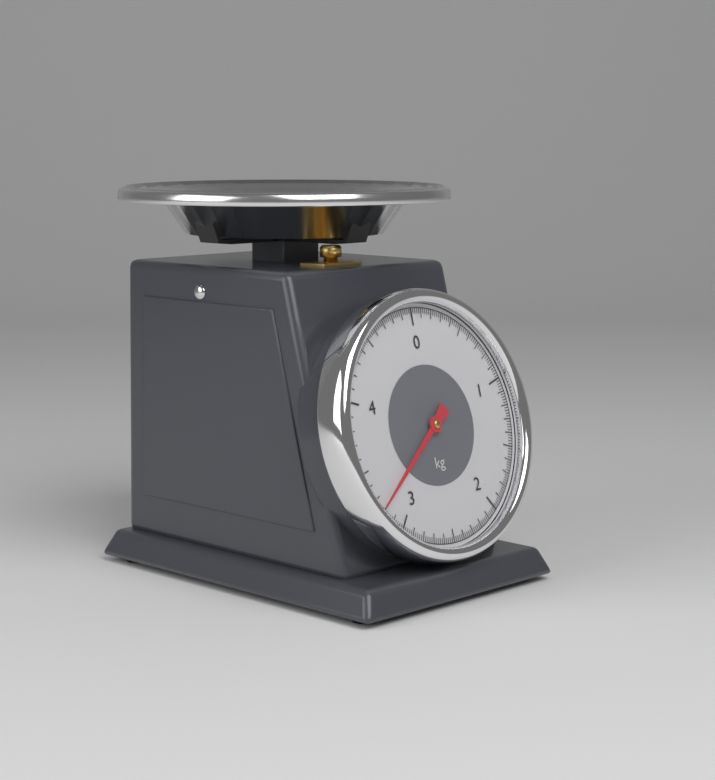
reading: 3.22 kg
